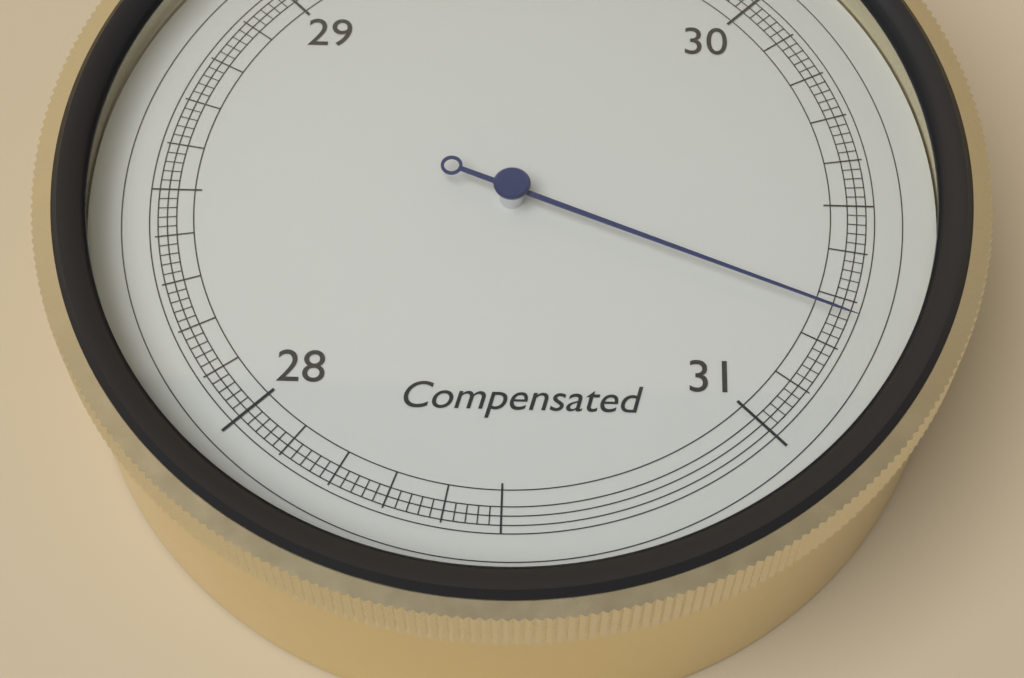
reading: 30.74 inHg
